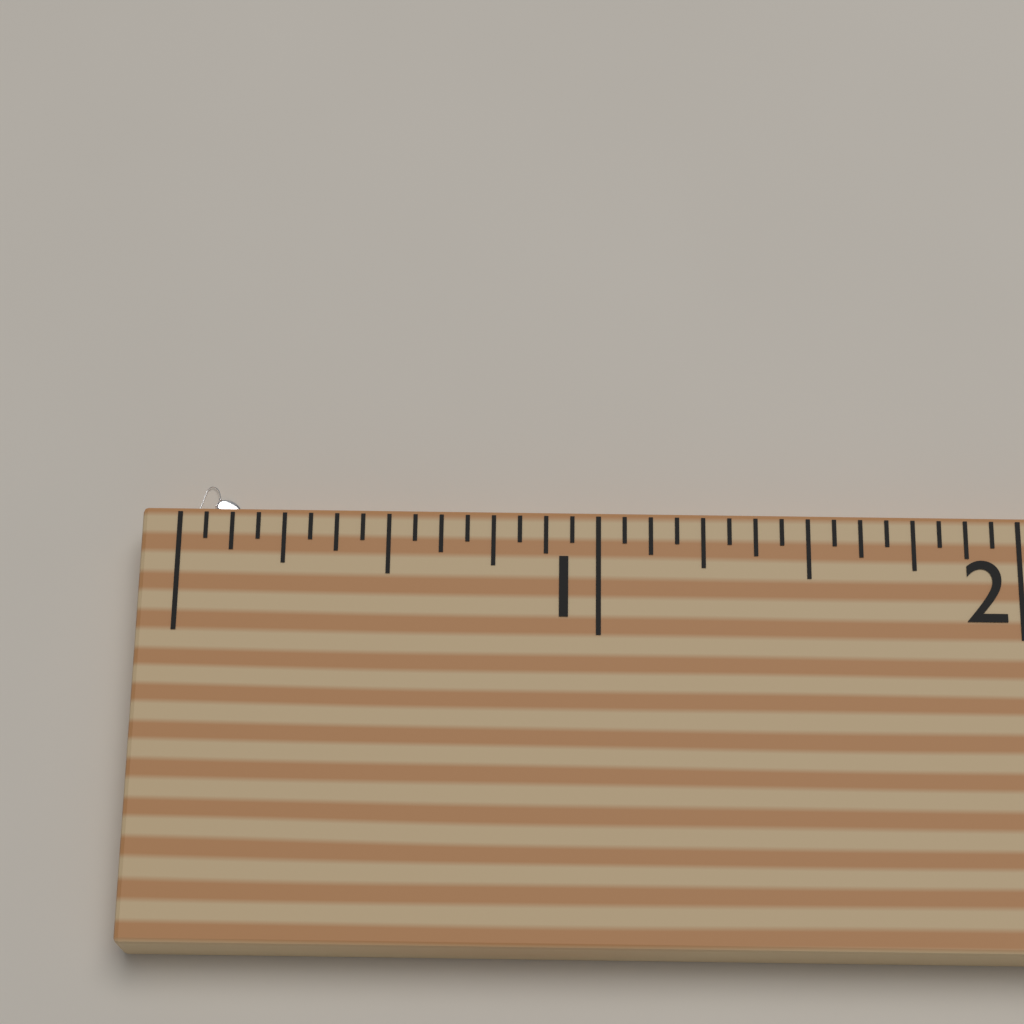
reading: 0.1250 (no unit)
